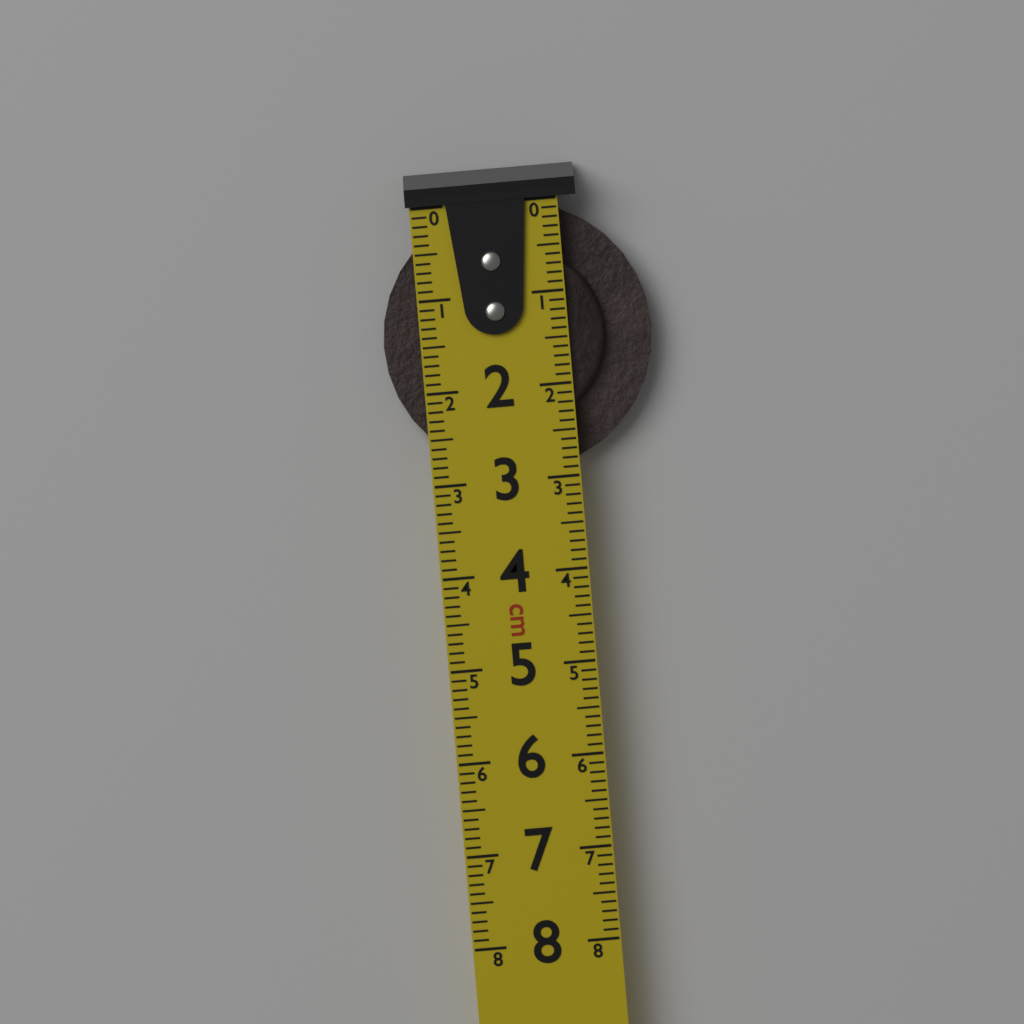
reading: 2.9 cm
